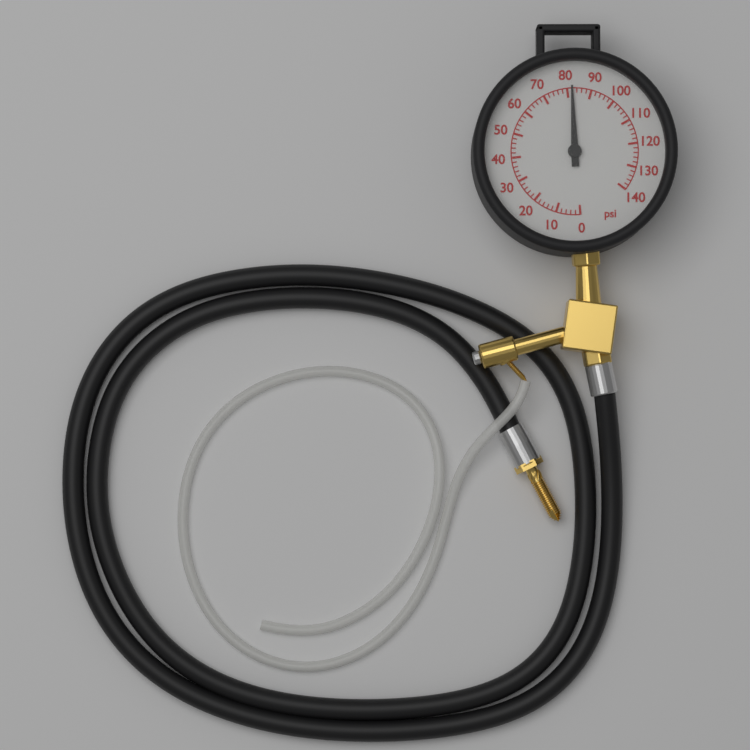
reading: 82 psi
